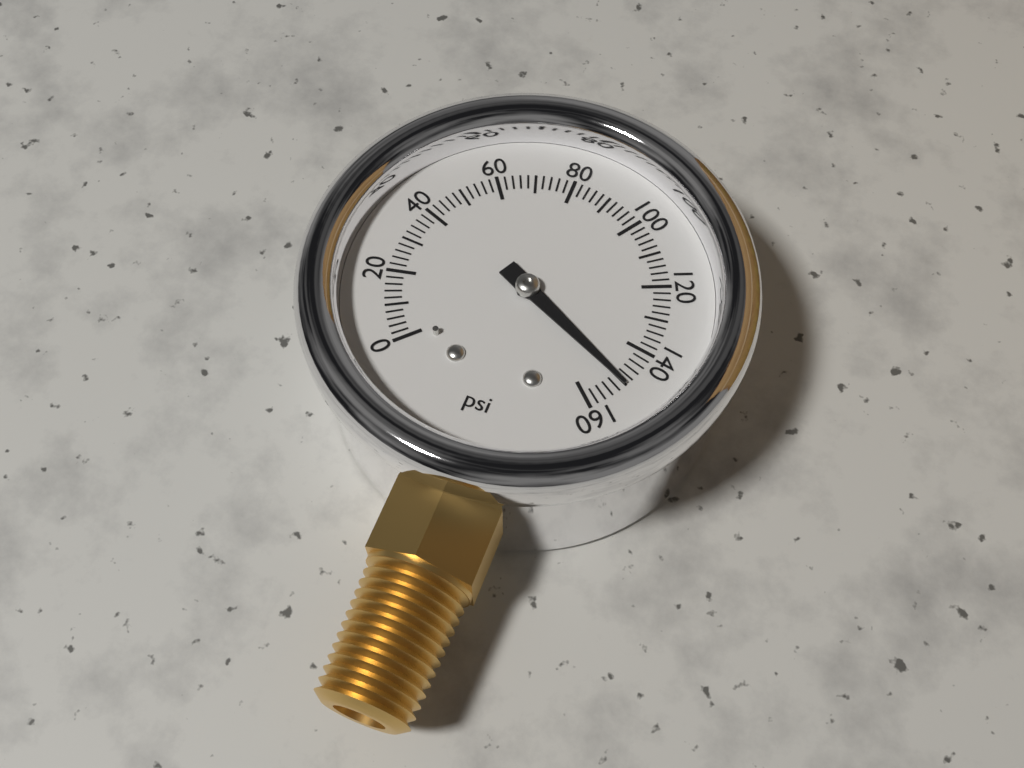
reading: 150 psi
